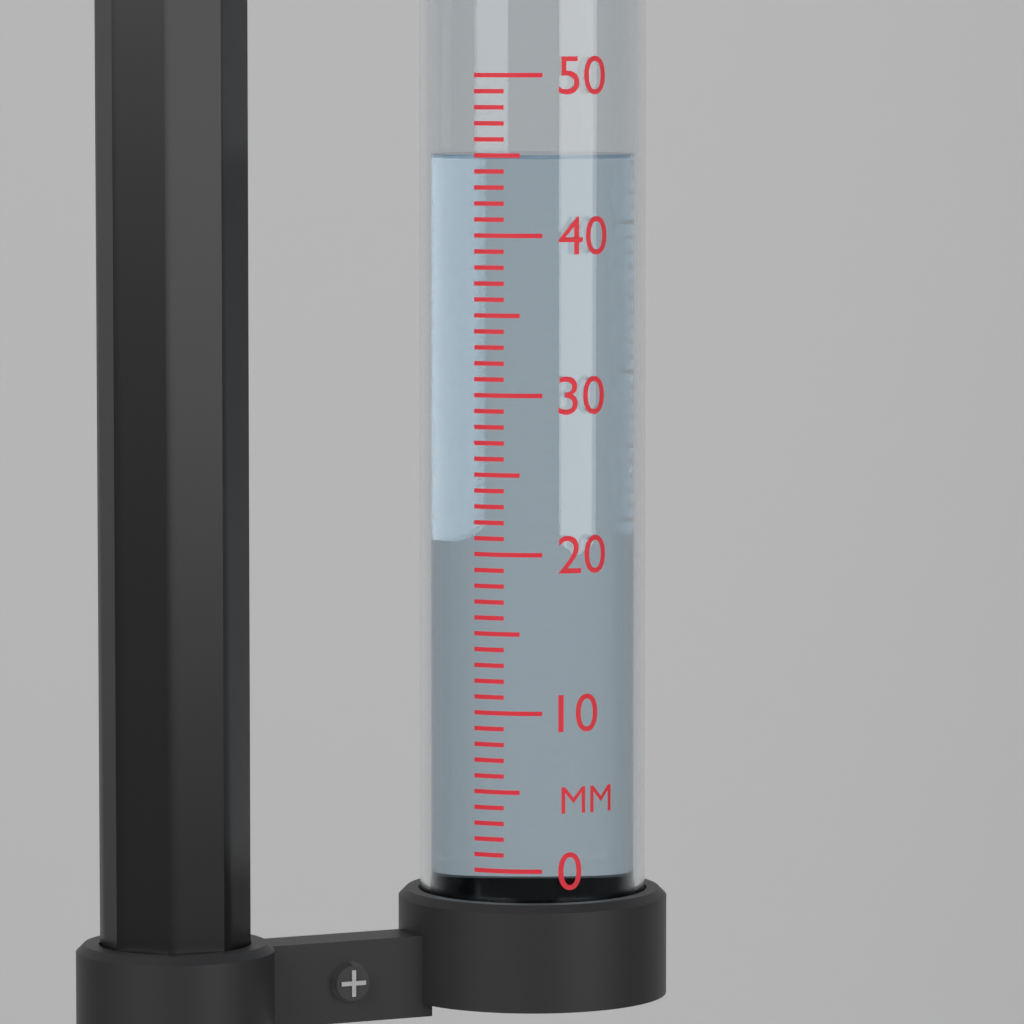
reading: 45 mm
